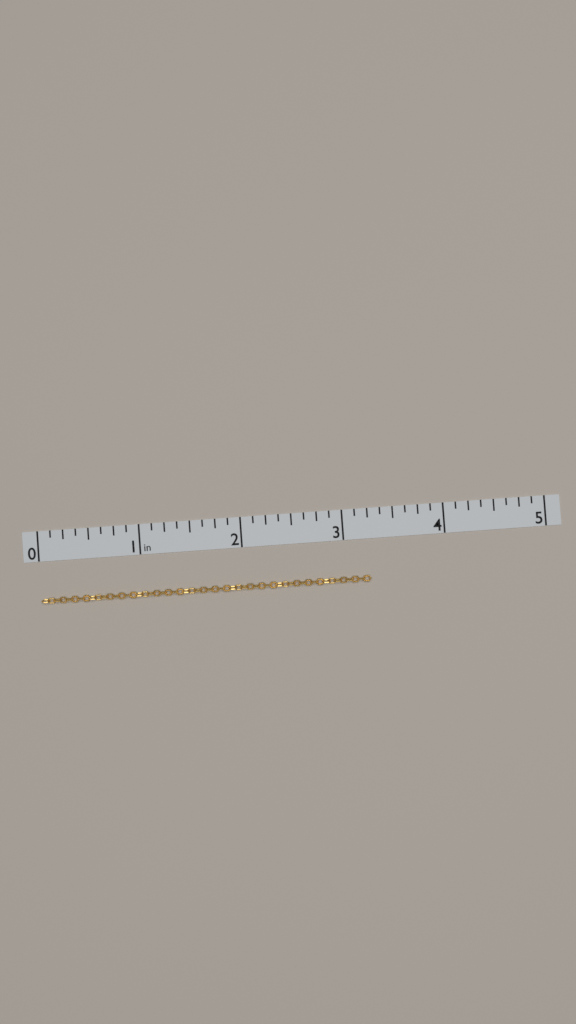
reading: 3.250 in
